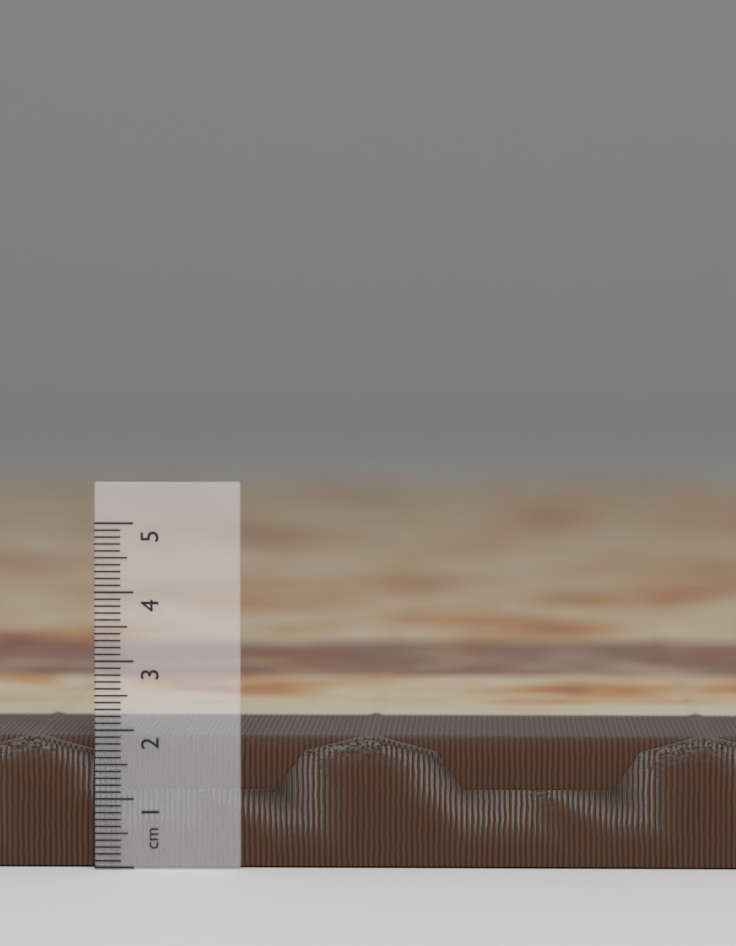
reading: 1.9 cm
